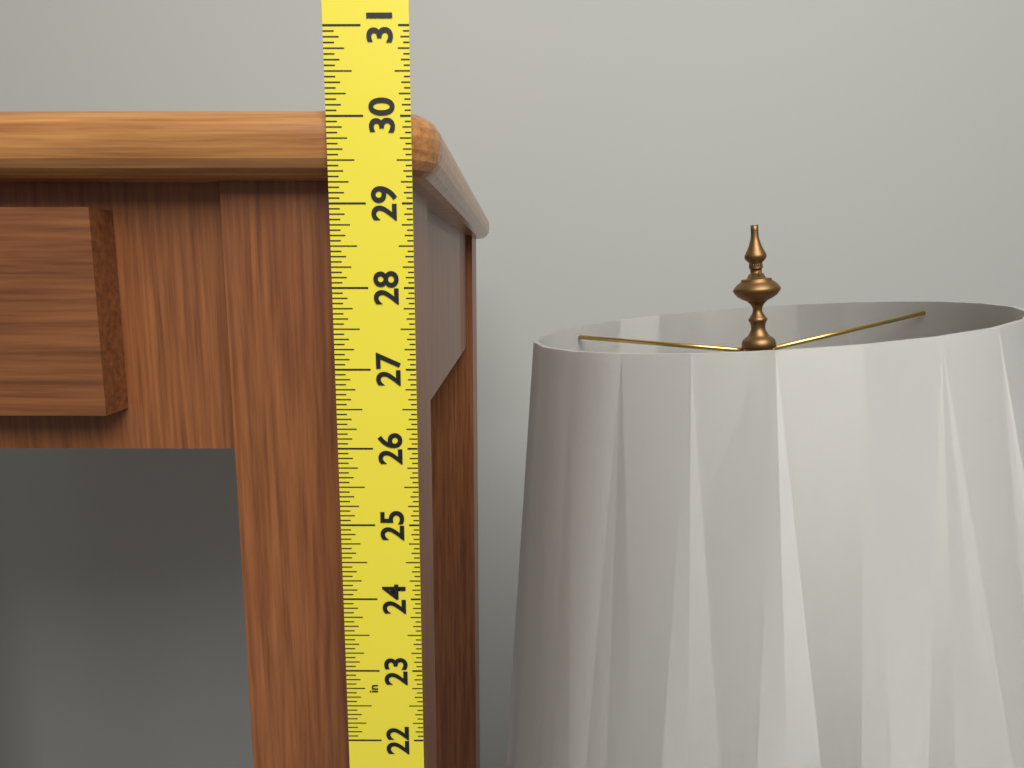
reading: 30.1250 in
